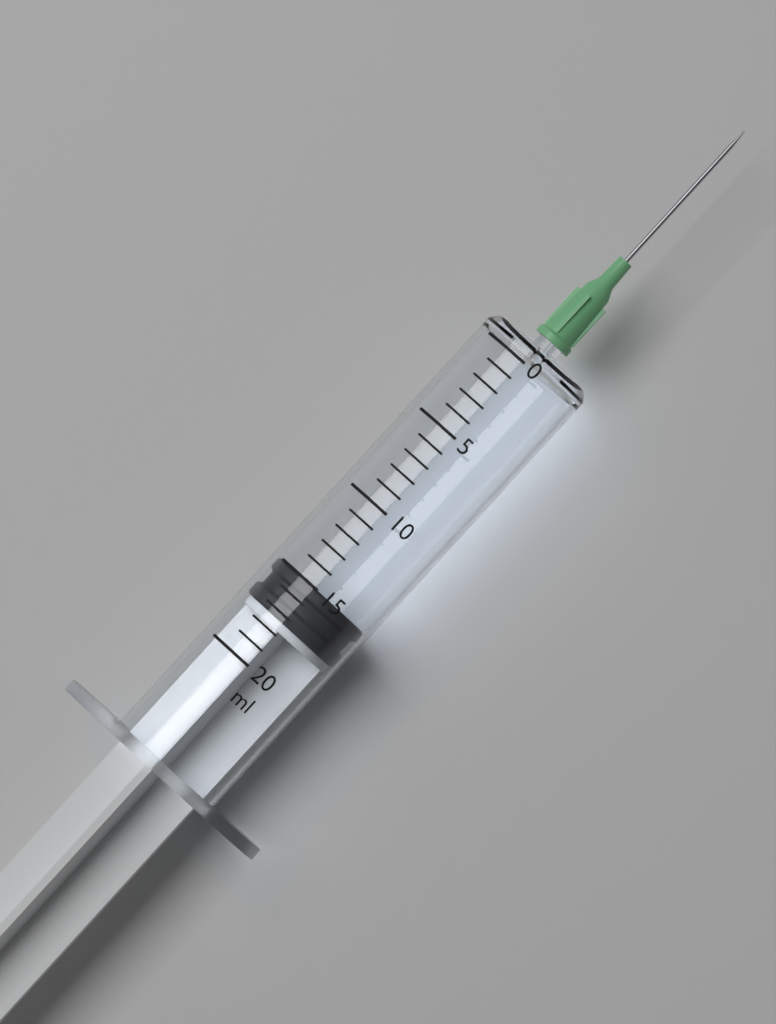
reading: 15 ml
